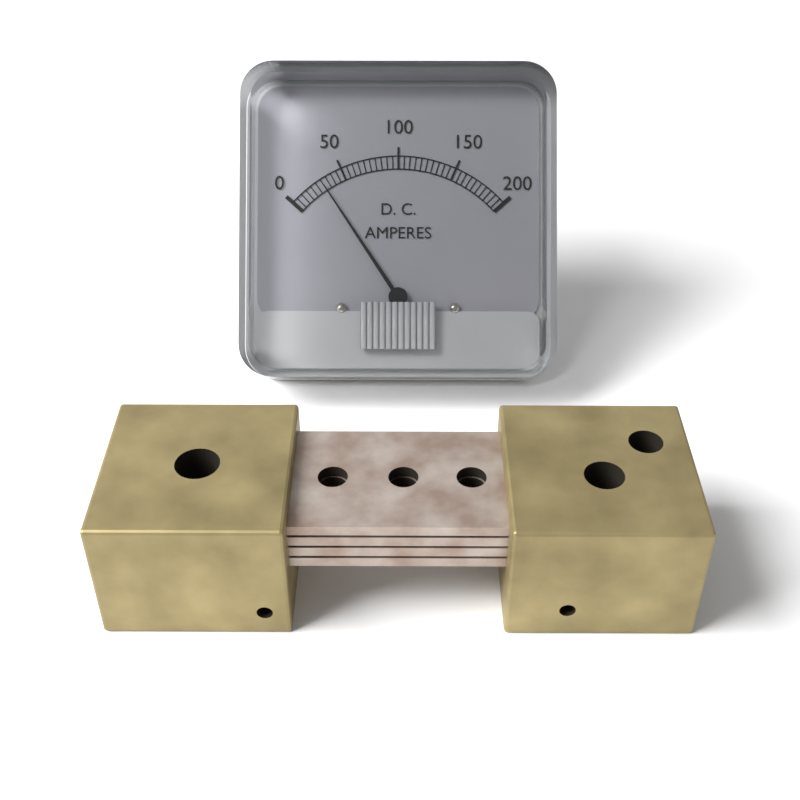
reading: 30 A
